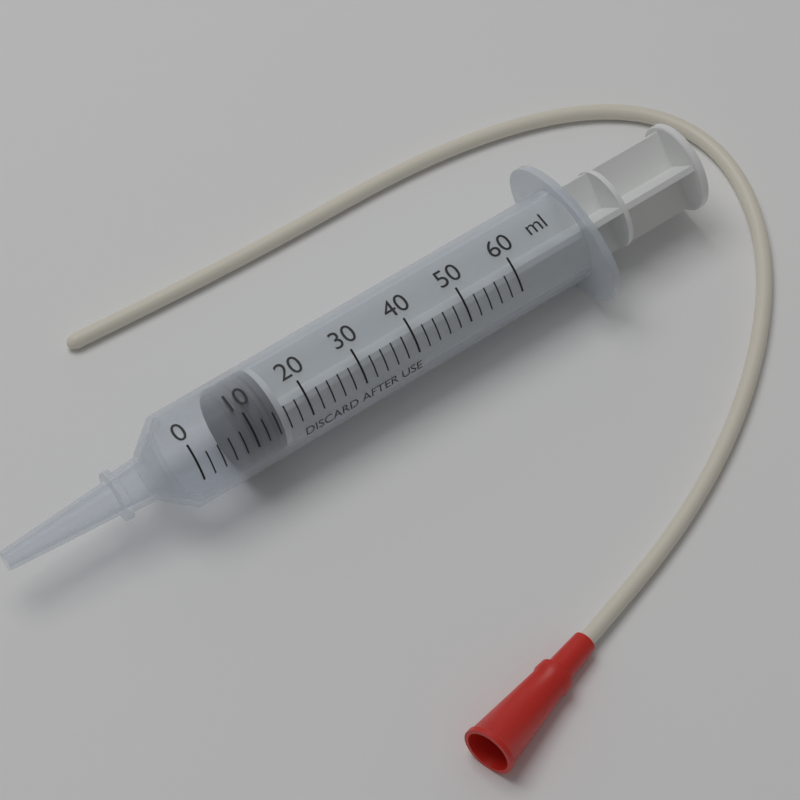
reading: 8 ml
